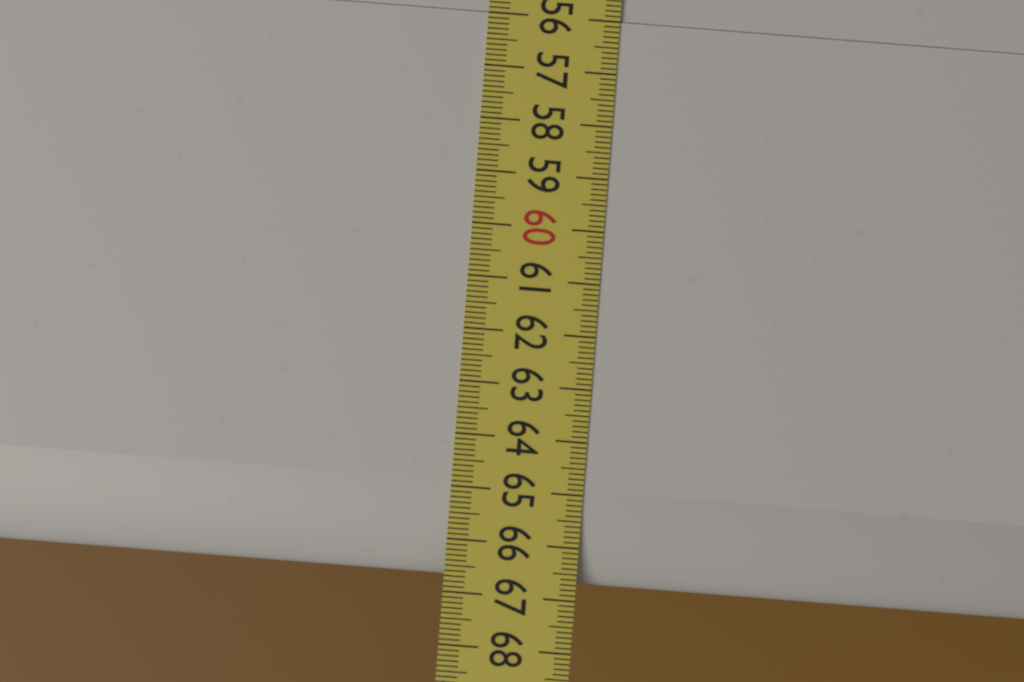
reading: 66.7 (no unit)
